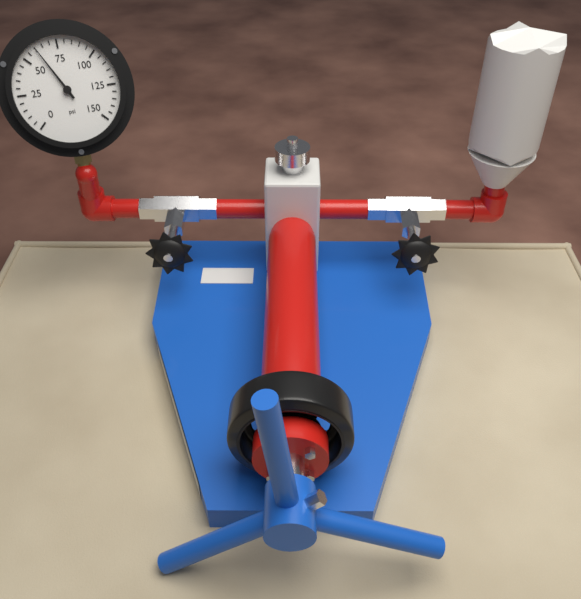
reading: 60 psi
